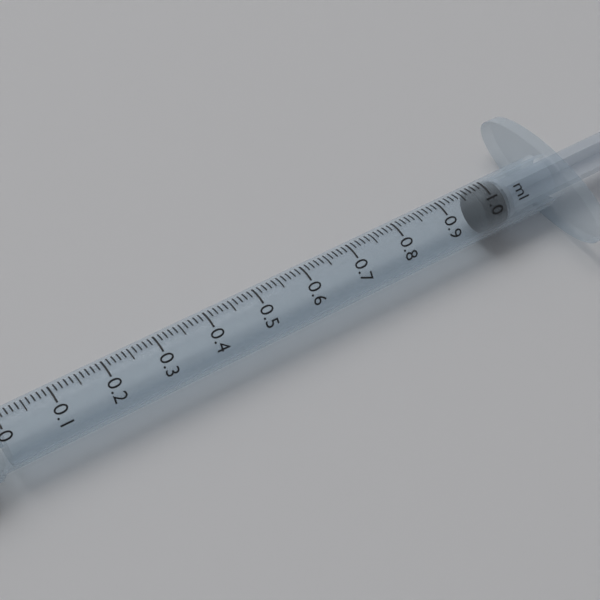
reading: 0.98 ml
